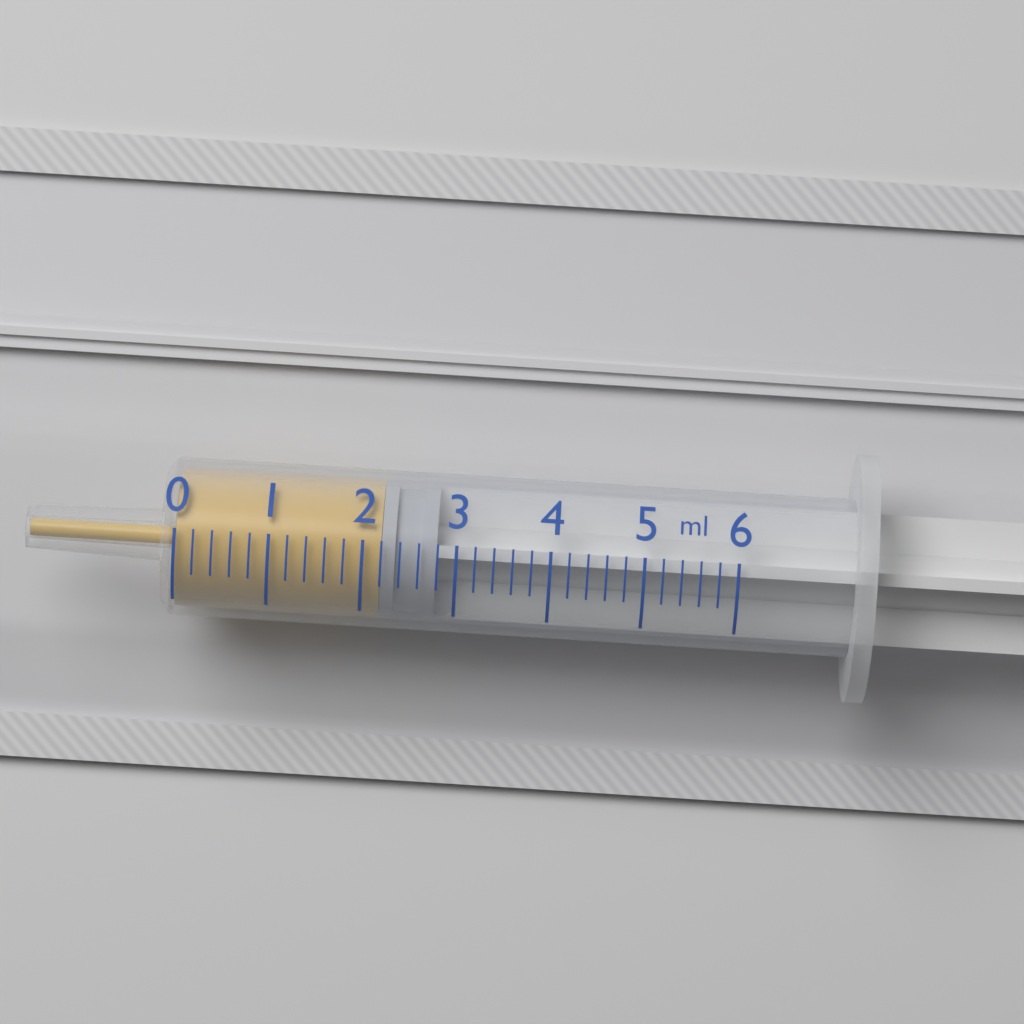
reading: 2.2 ml
